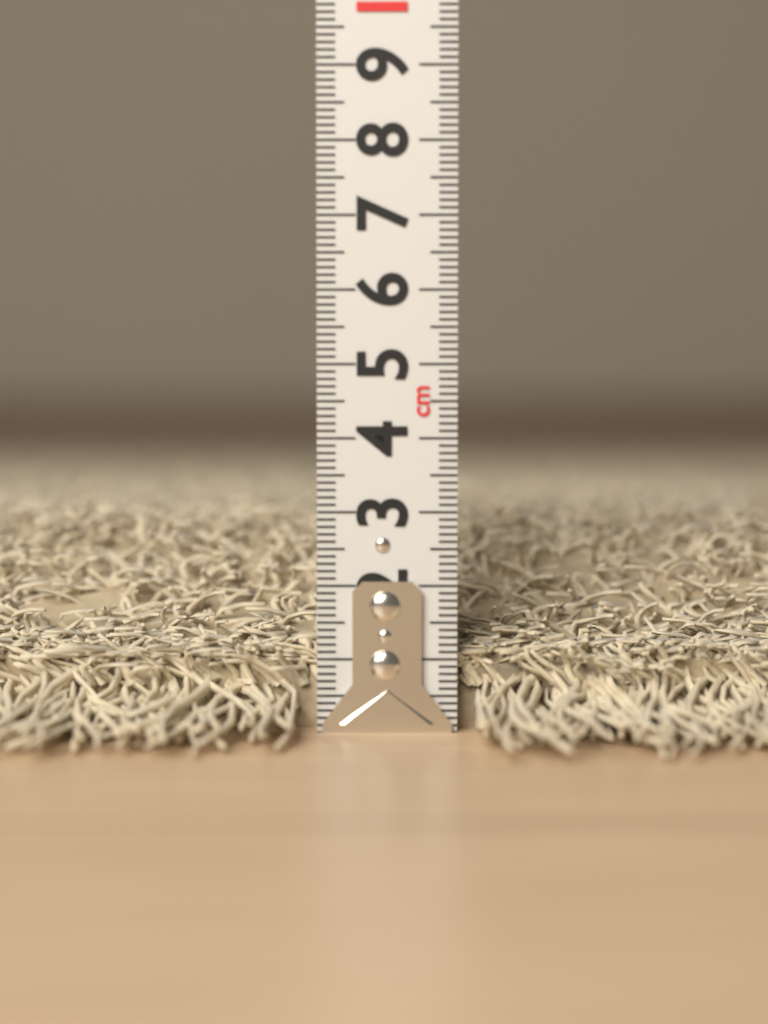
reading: 3.0 cm
